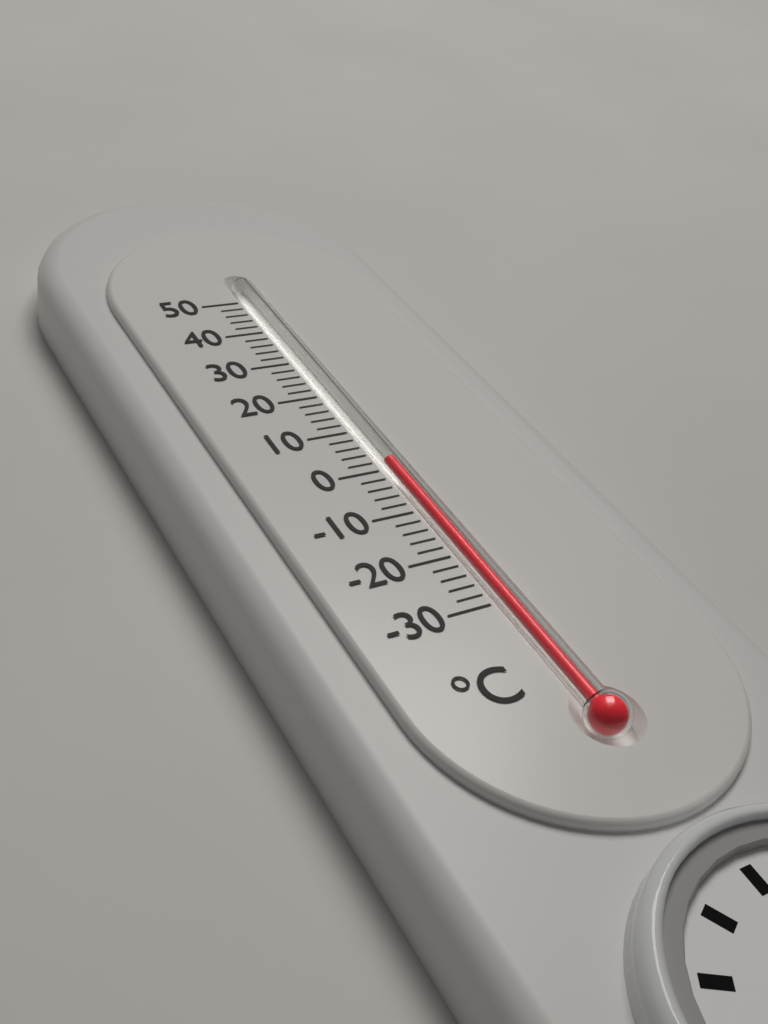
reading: 2 °C
